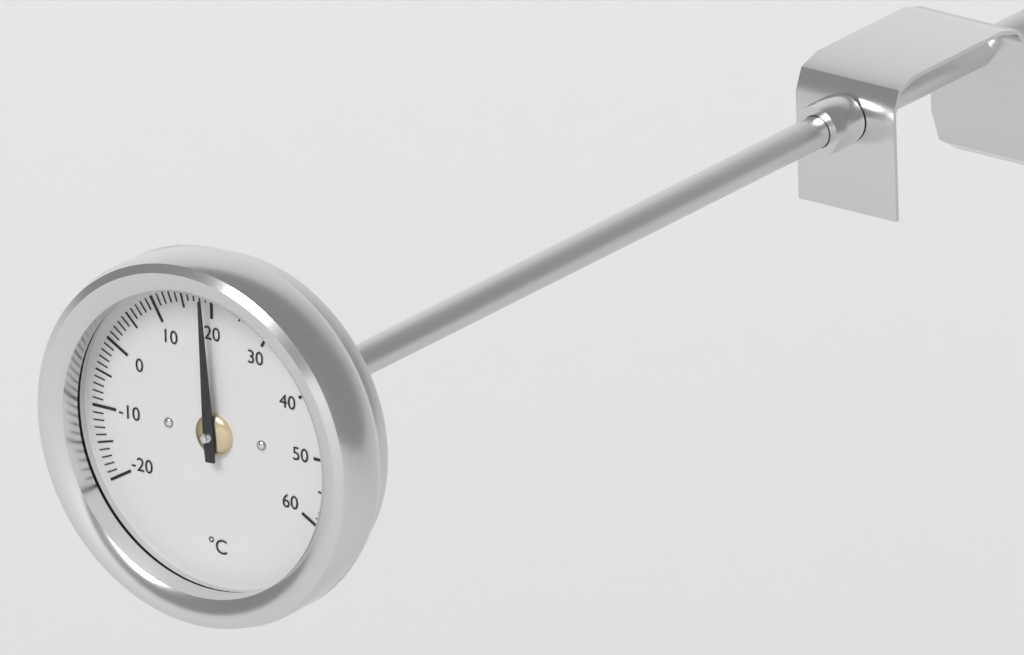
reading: 19 °C
